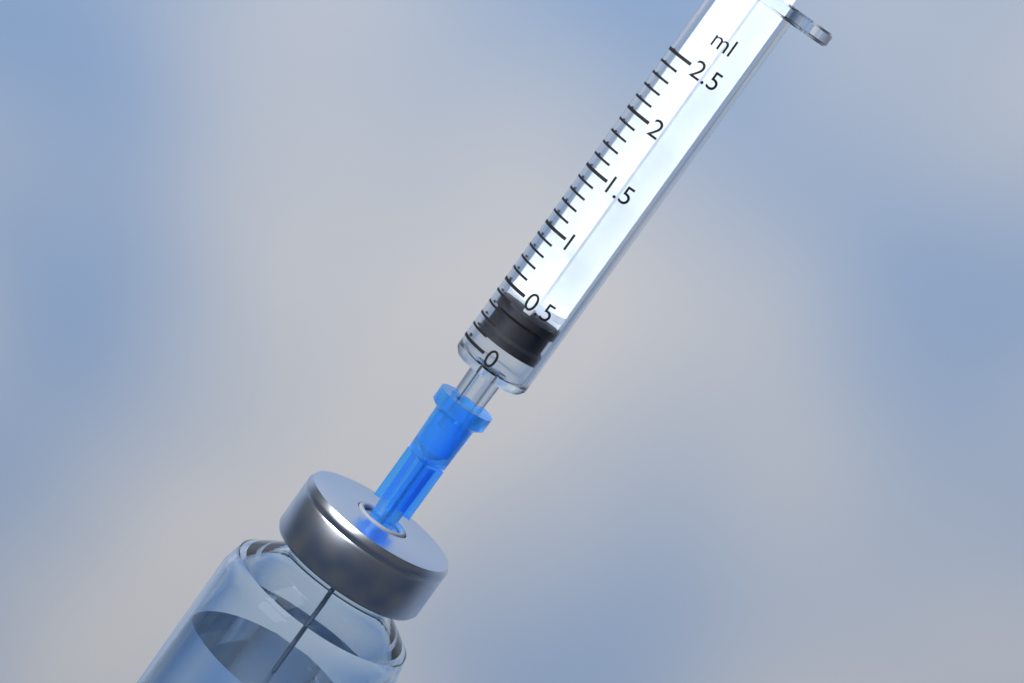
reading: 0.1 ml
